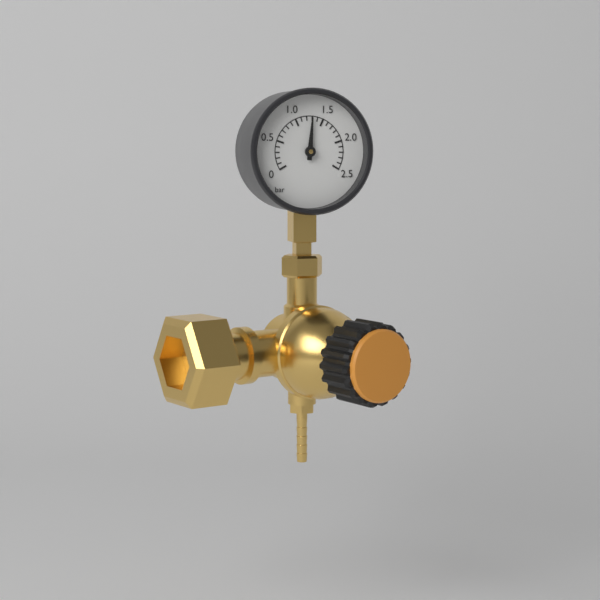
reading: 1.3 bar
